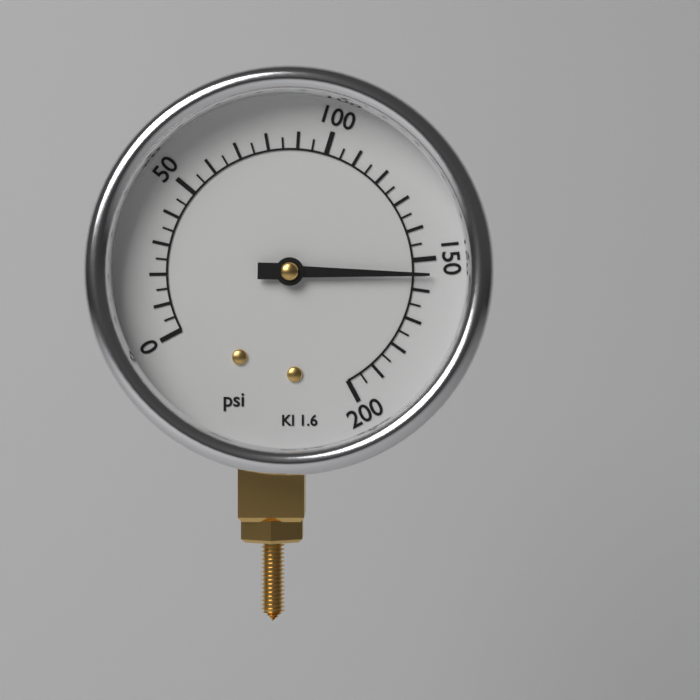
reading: 155 psi
